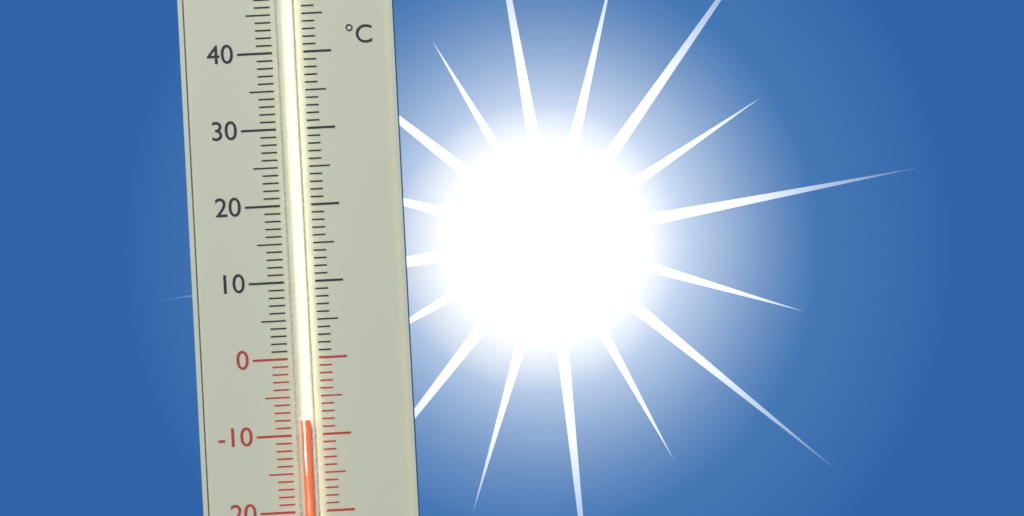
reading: -8 °C
